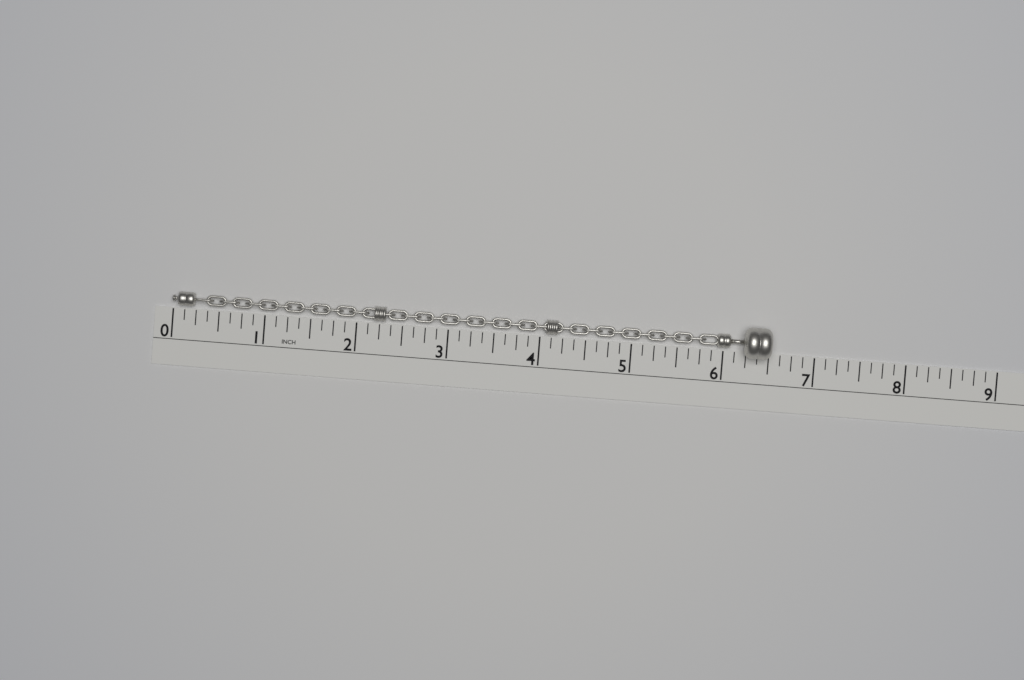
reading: 6.500 in
